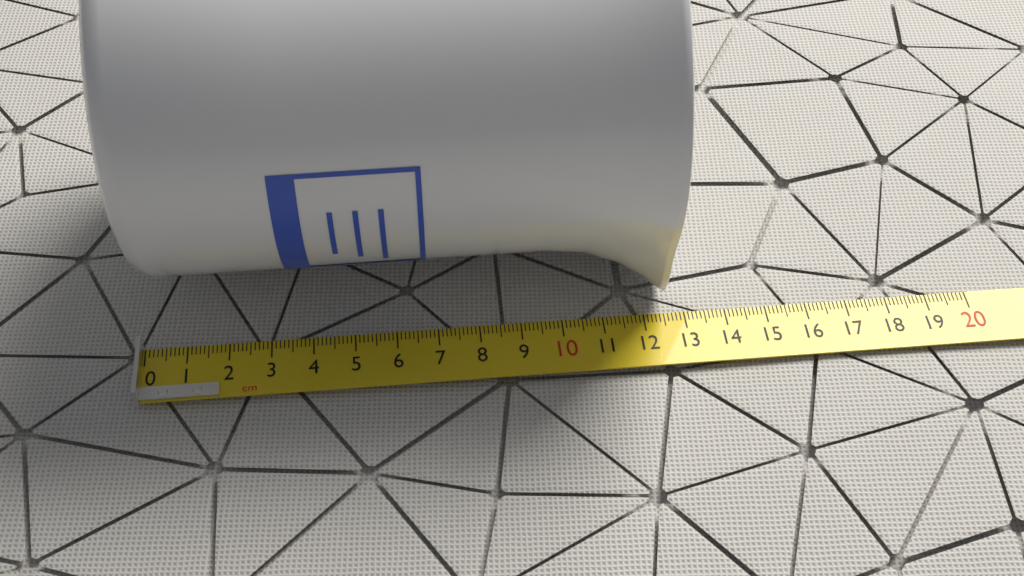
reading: 12.6 cm
